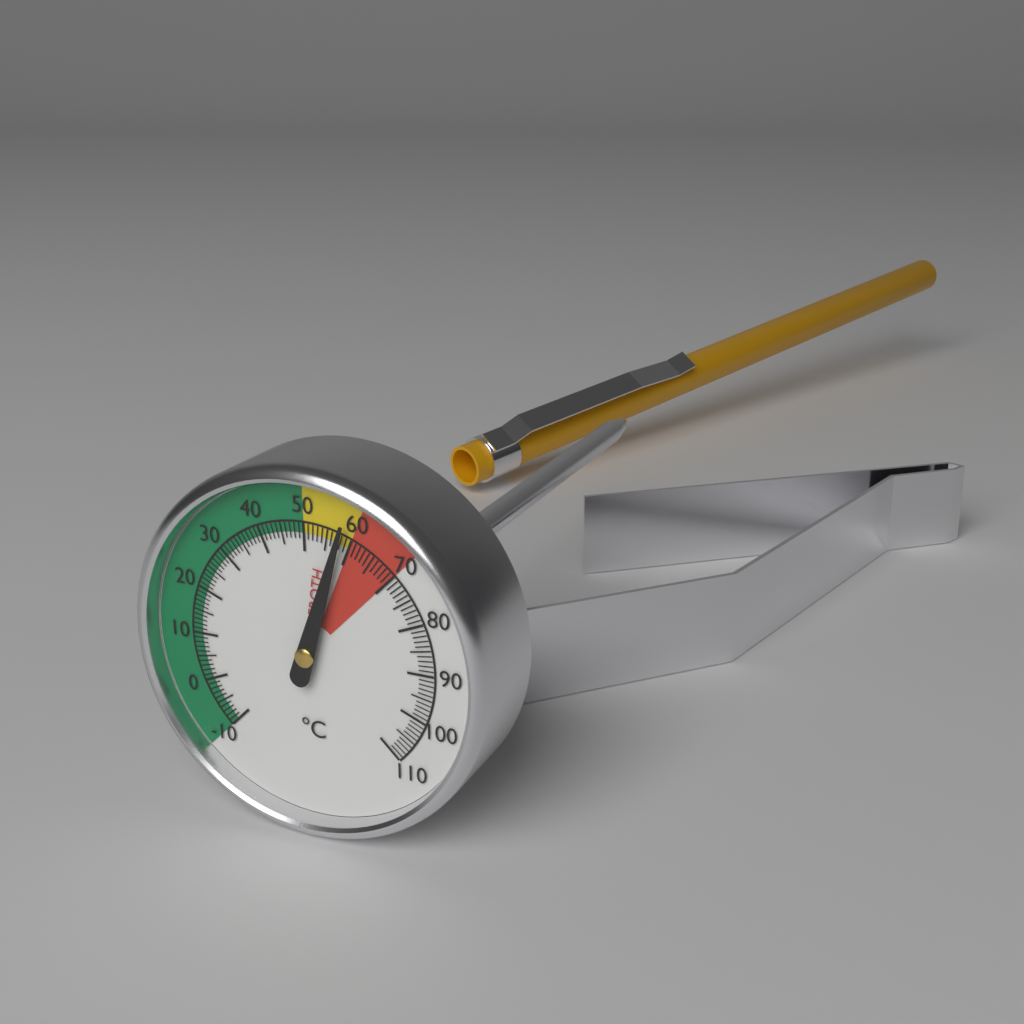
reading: 58 °C
